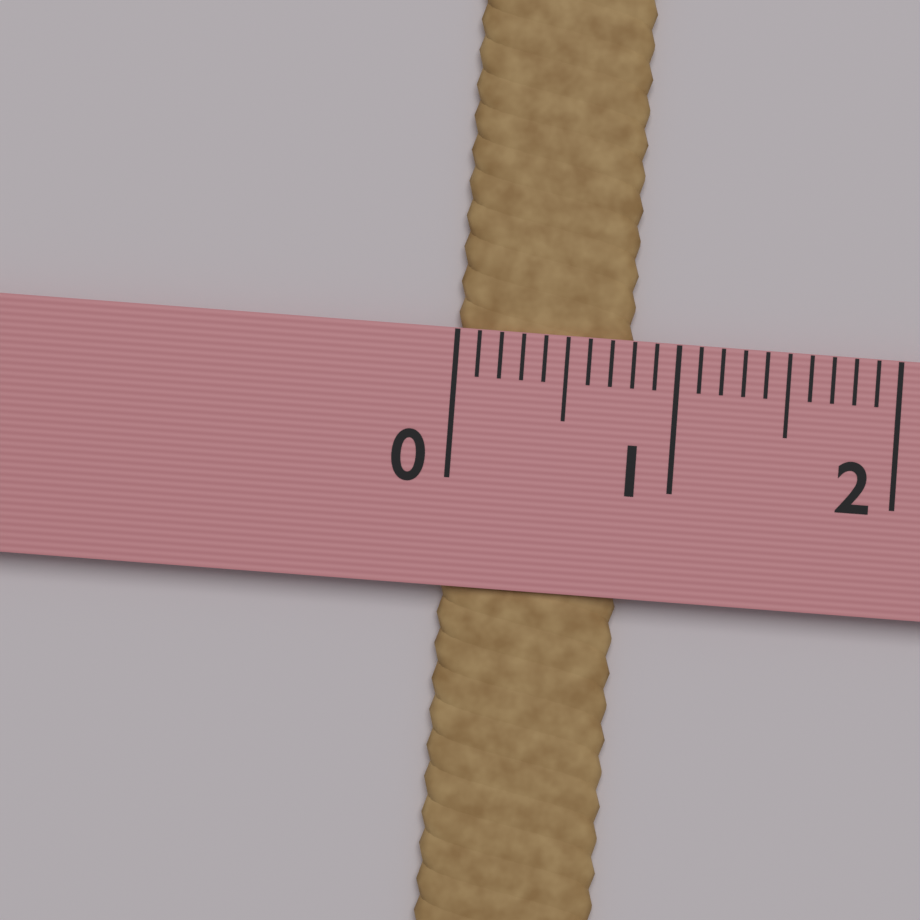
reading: 0.8 (no unit)
